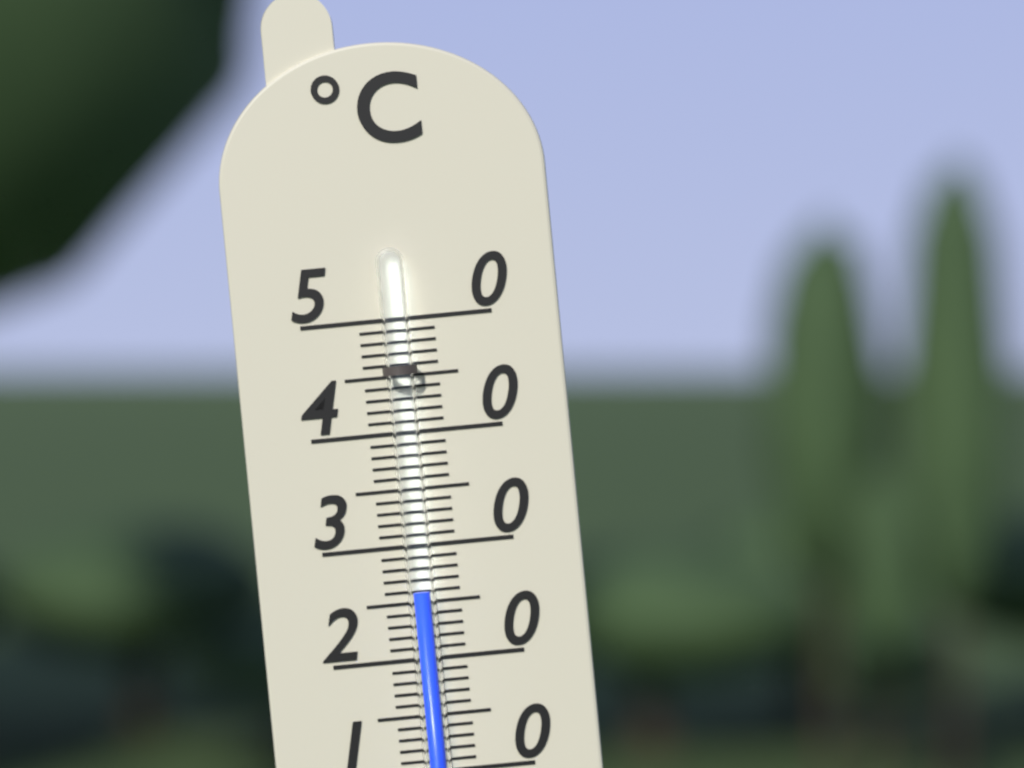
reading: 26 °C
